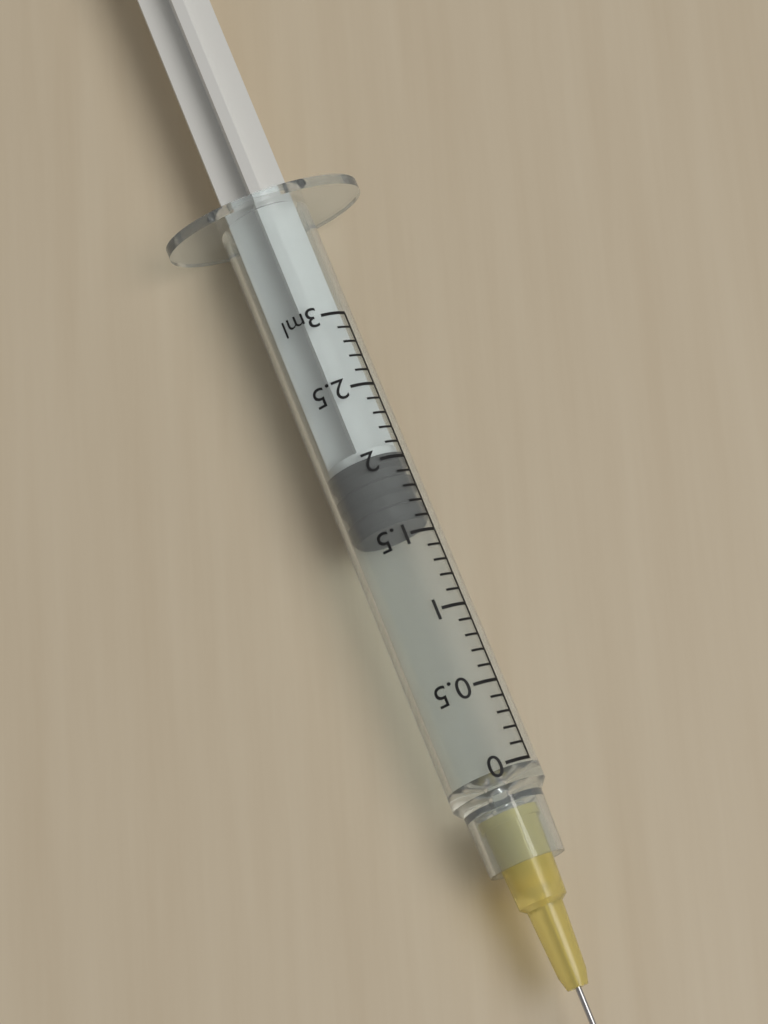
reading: 1.6 ml
